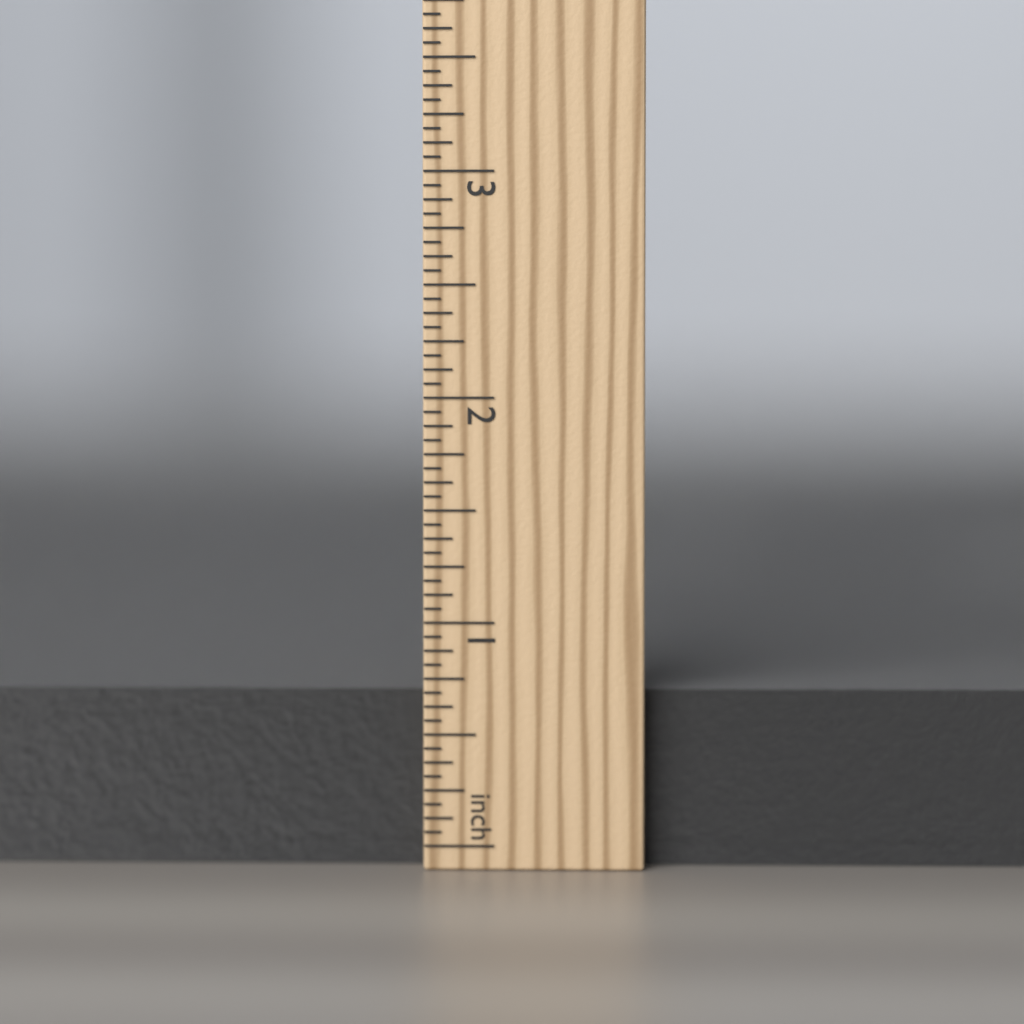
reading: 0.6875 in
